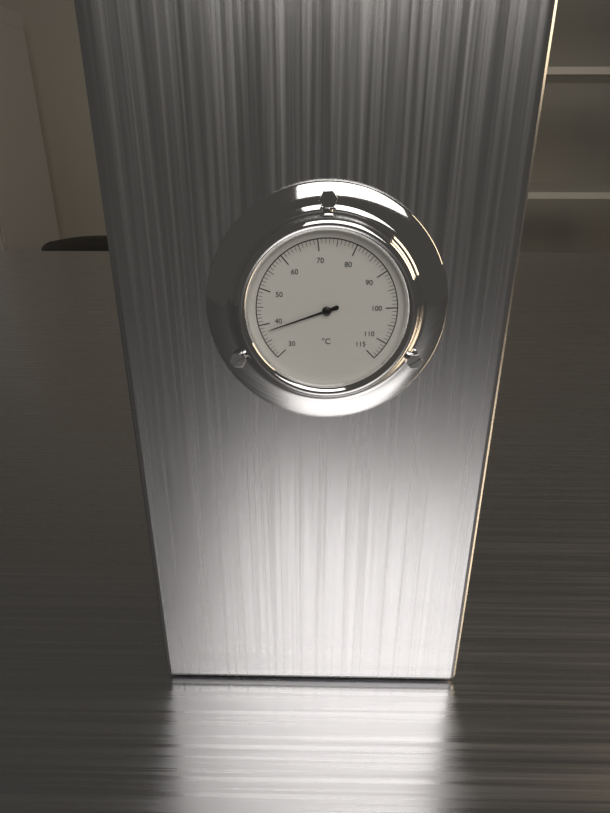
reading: 38 °C
